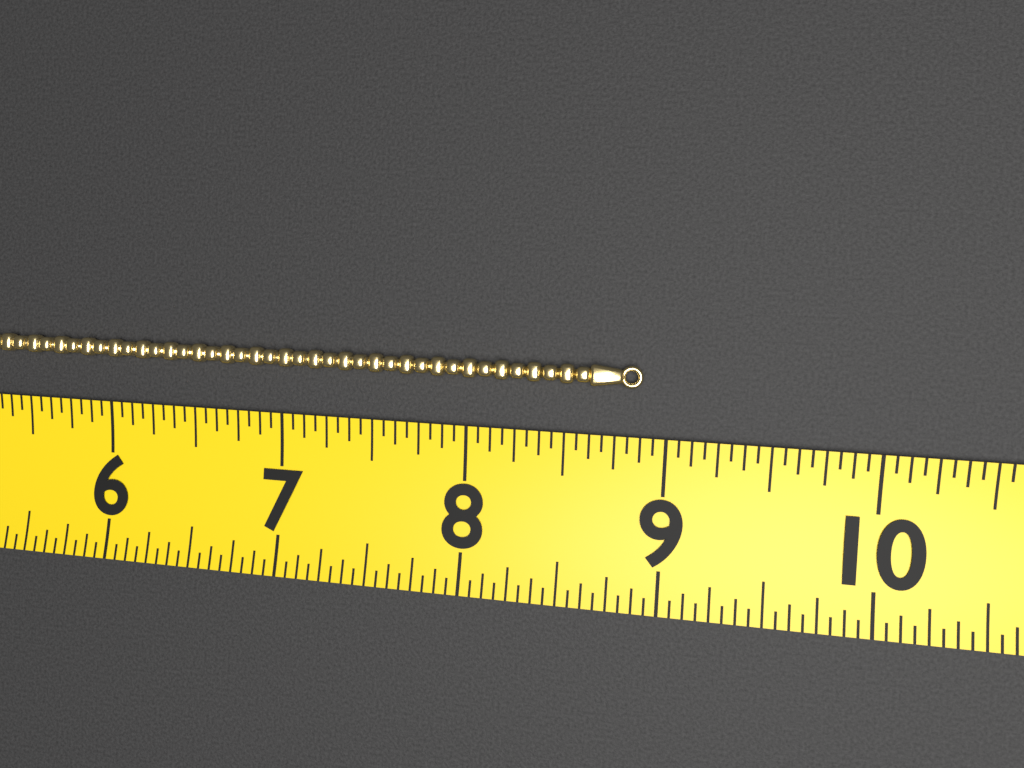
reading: 8.8750 (no unit)
